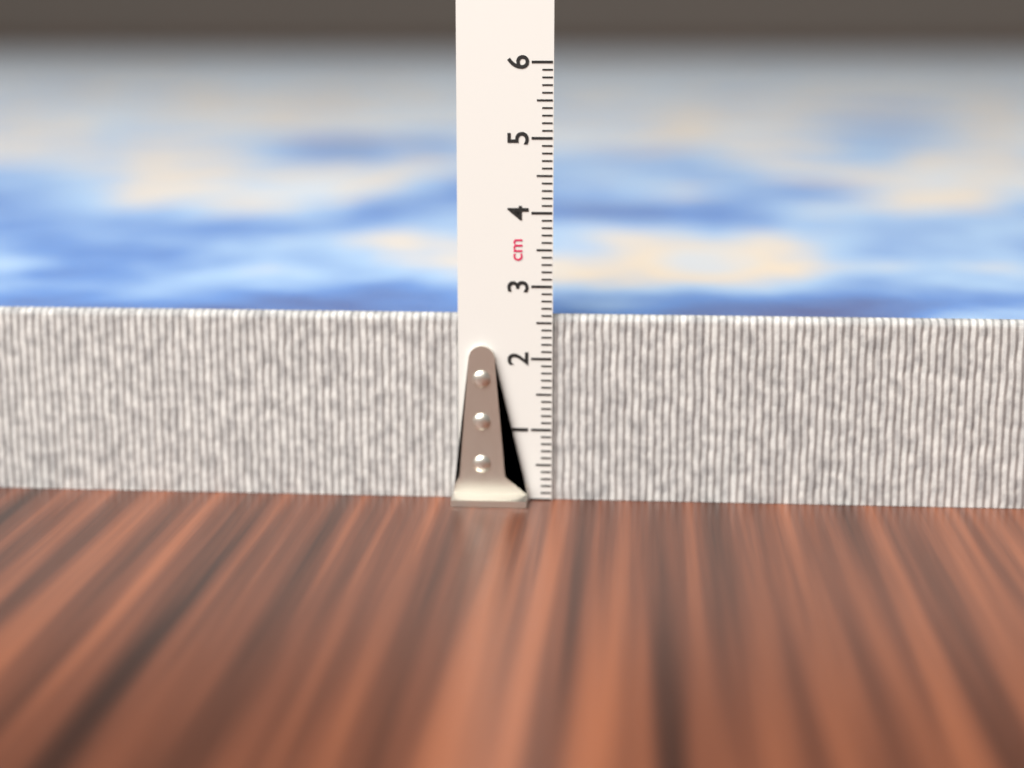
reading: 2.6 cm
